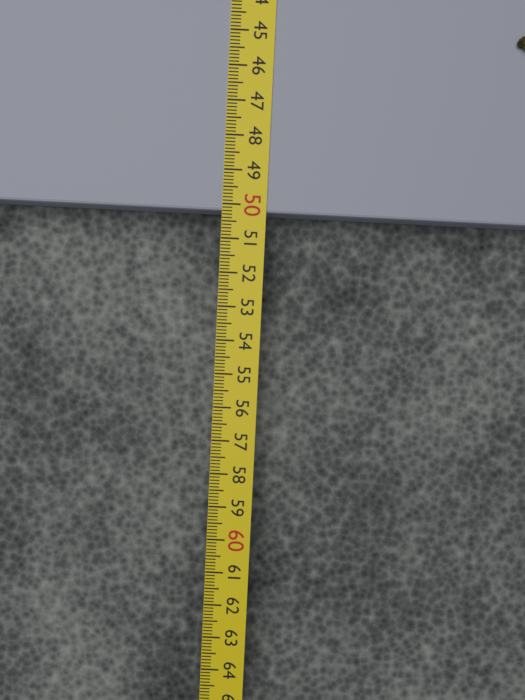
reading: 50.2 cm
